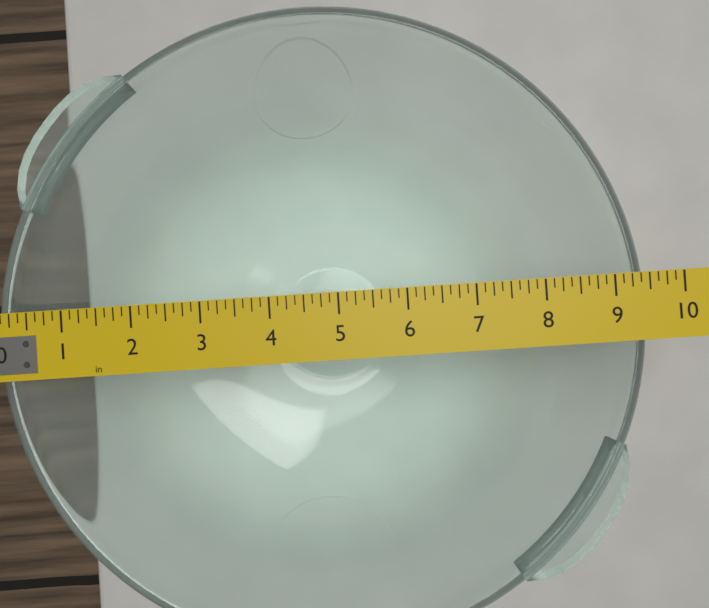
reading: 9.500 in
